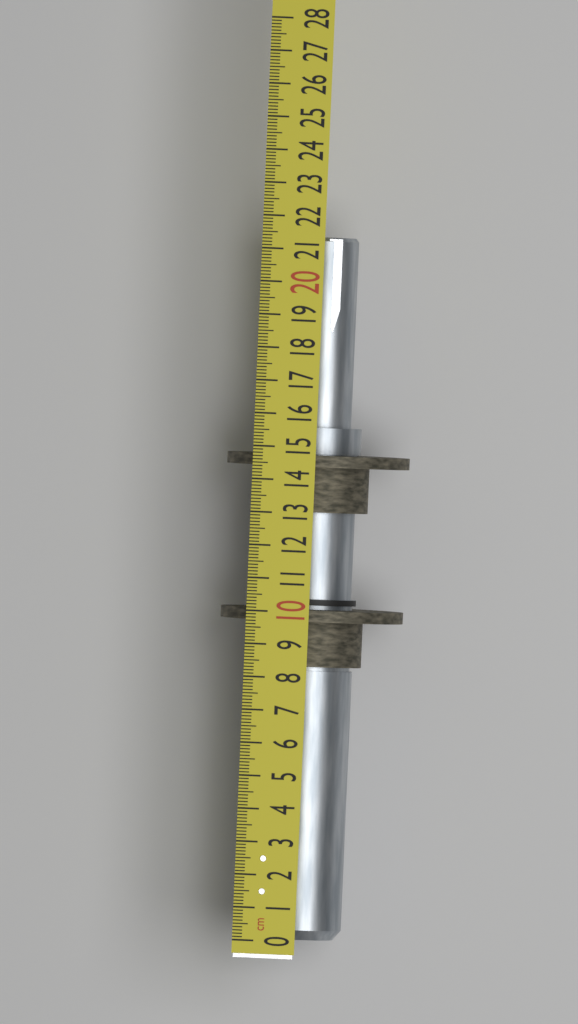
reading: 21.4 cm
